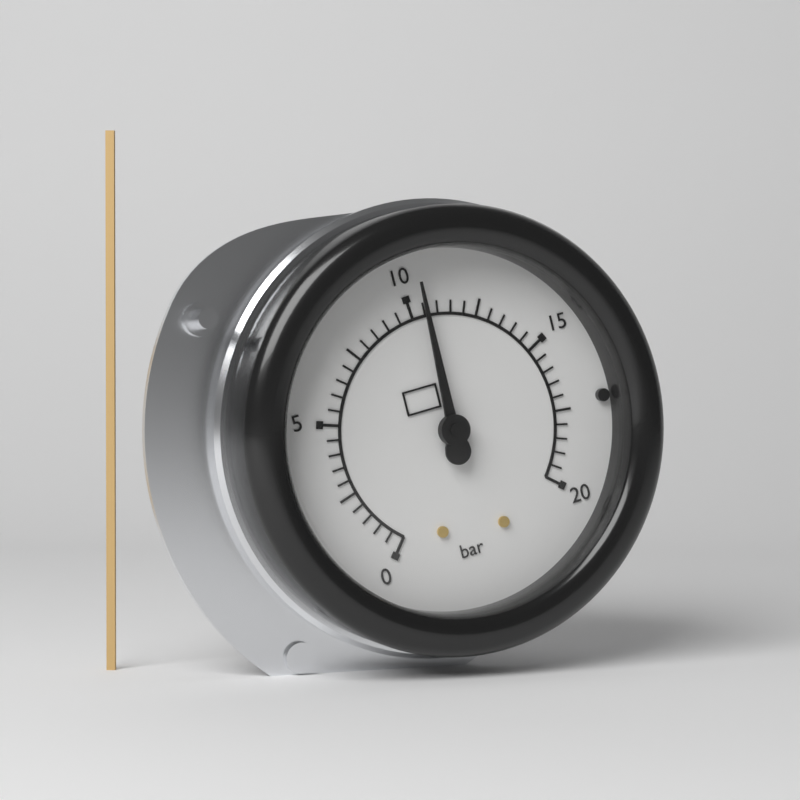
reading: 10.5 bar
